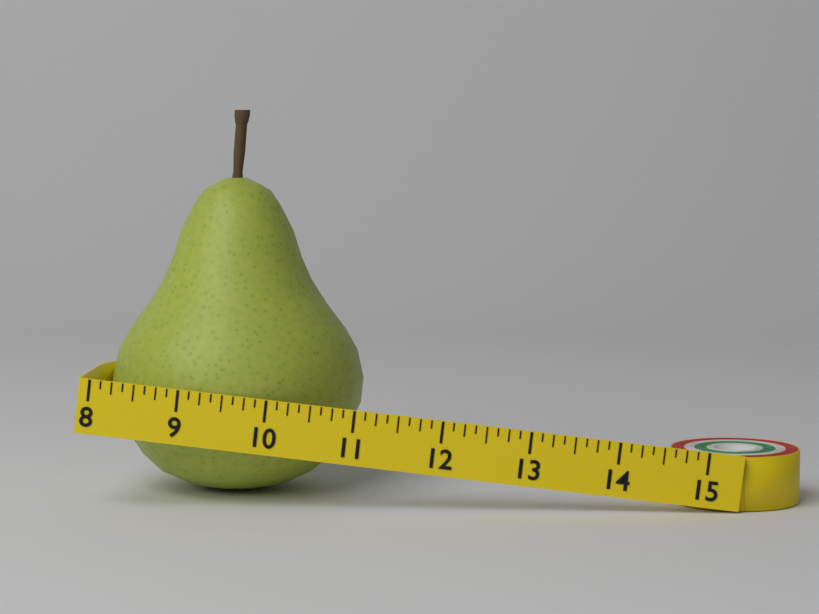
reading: 11.000 (no unit)
